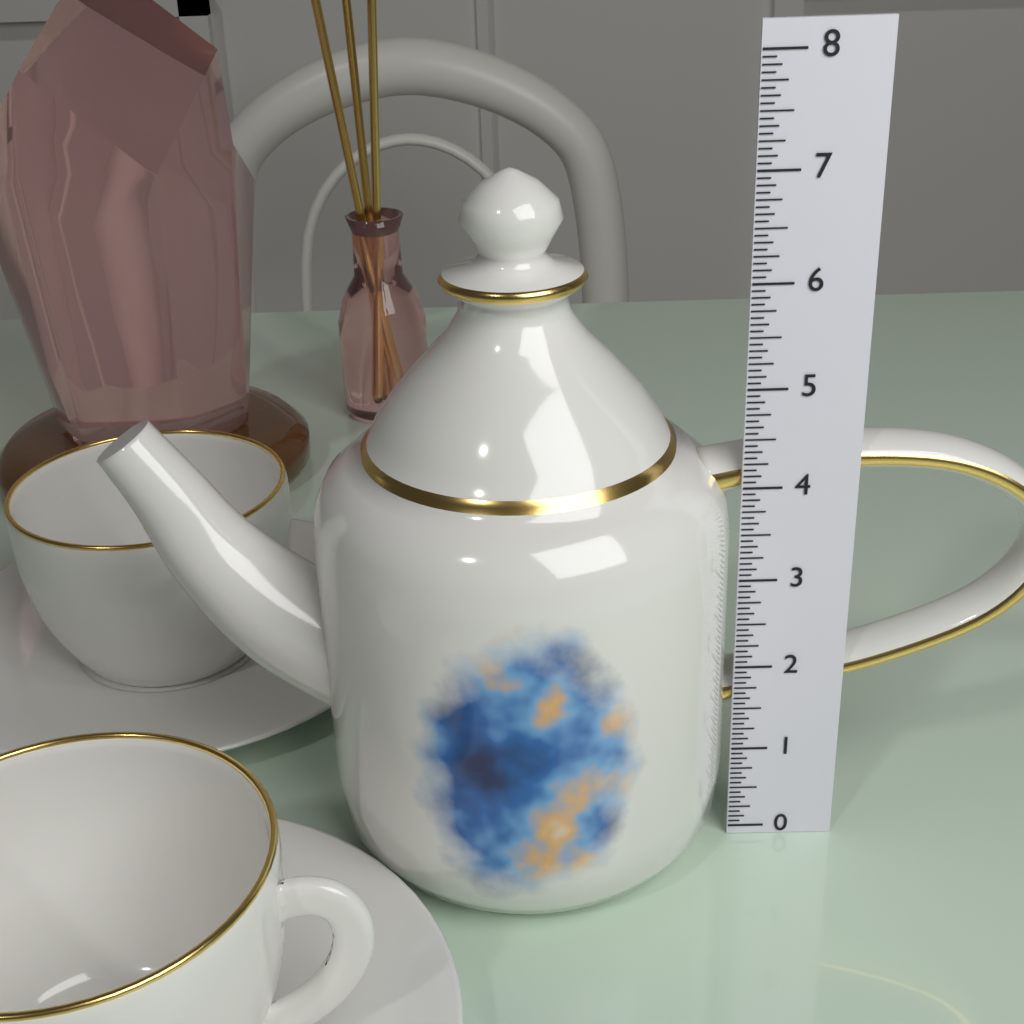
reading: 7.0000 (no unit)
